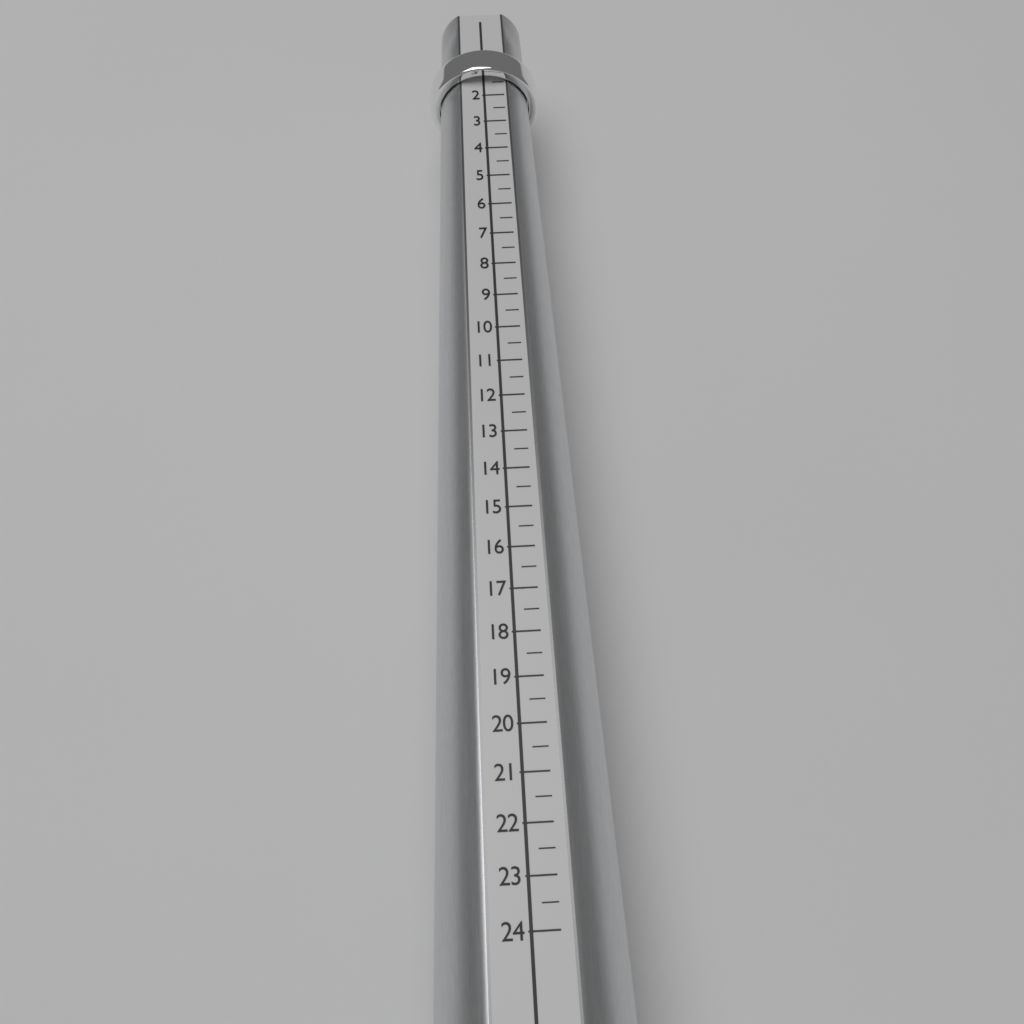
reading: 1.5 (no unit)
